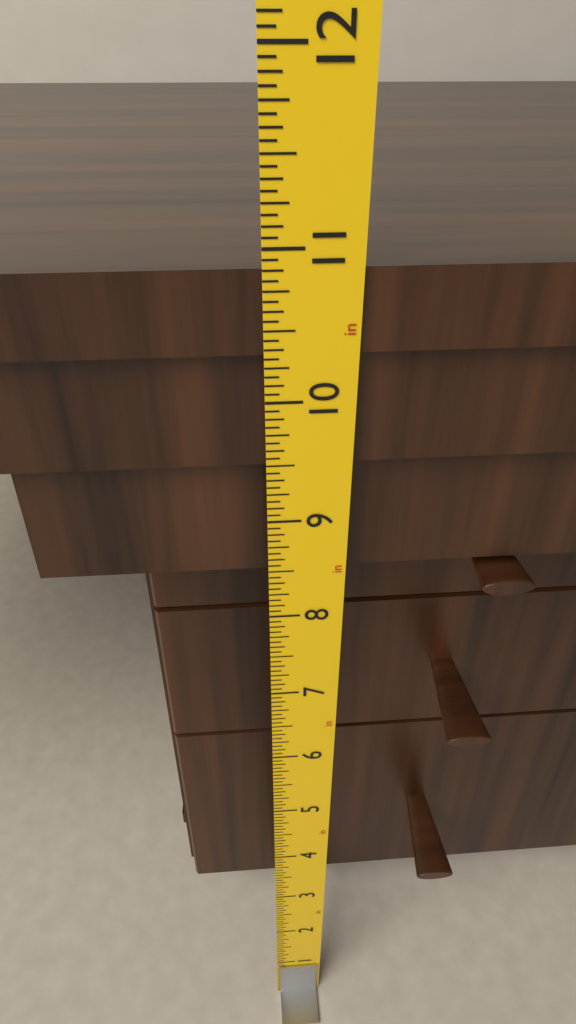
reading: 10.8750 in
